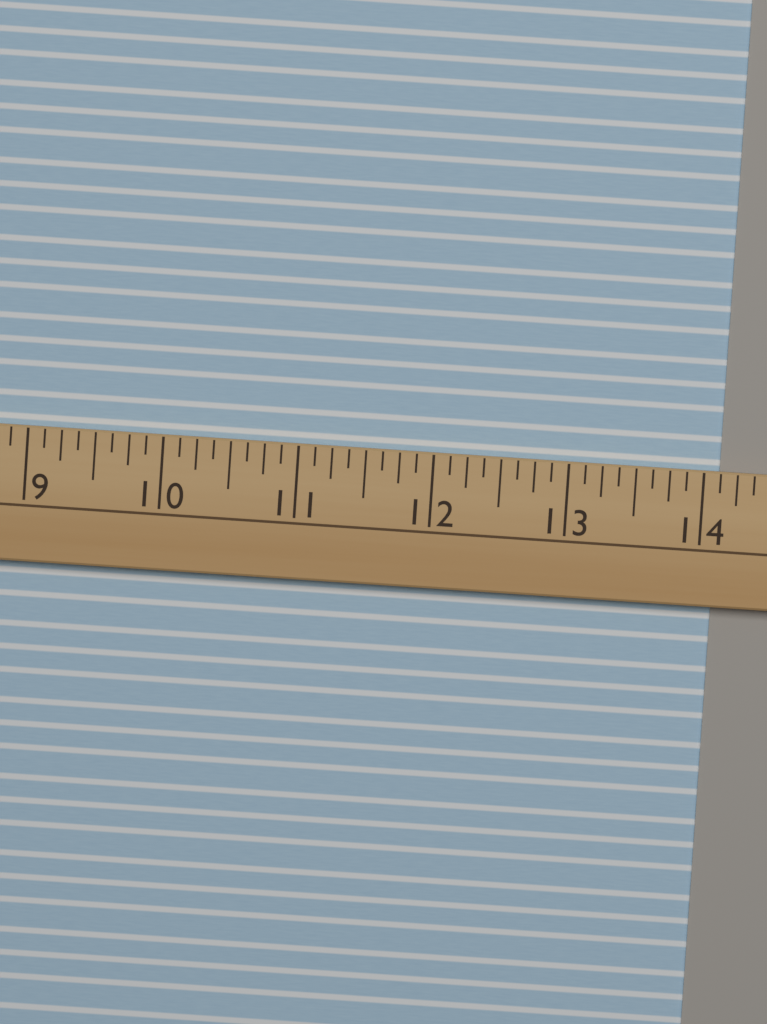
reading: 14.125 (no unit)
